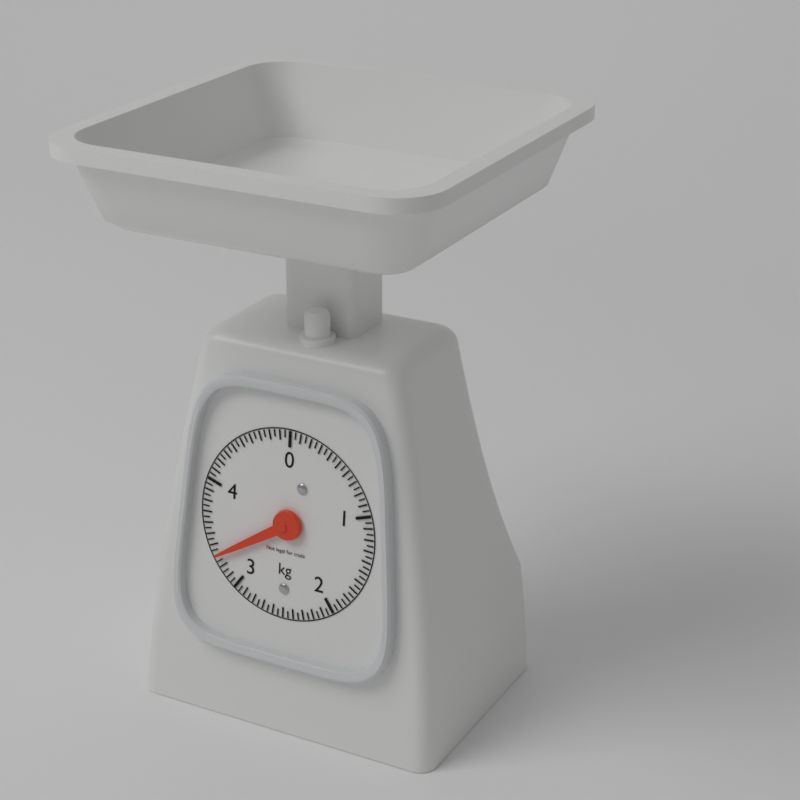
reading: 3.30 kg
